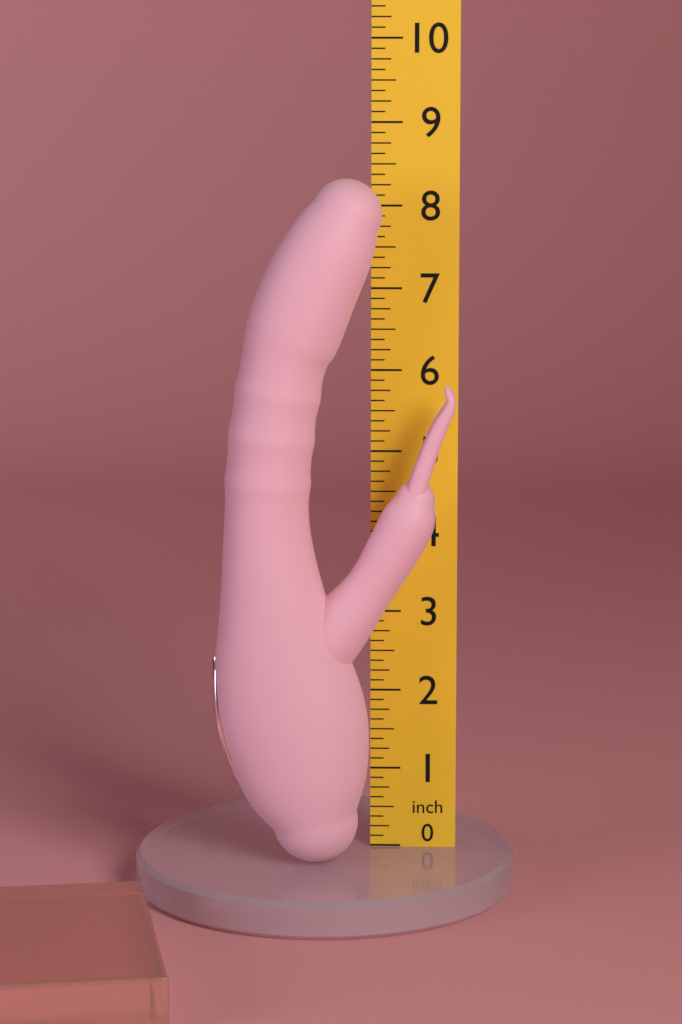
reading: 8.375 inch
